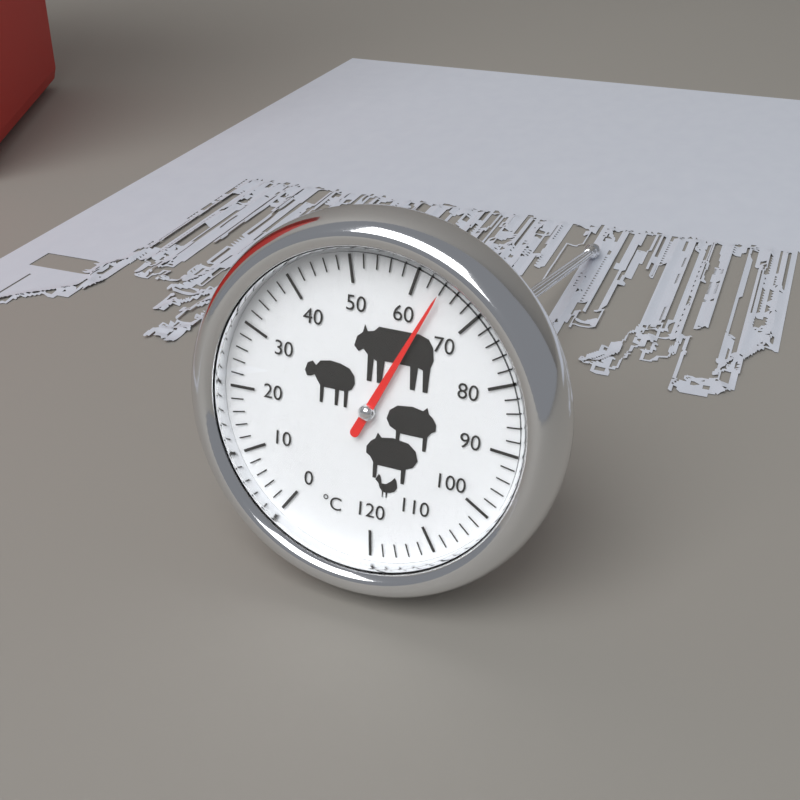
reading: 64 °C
